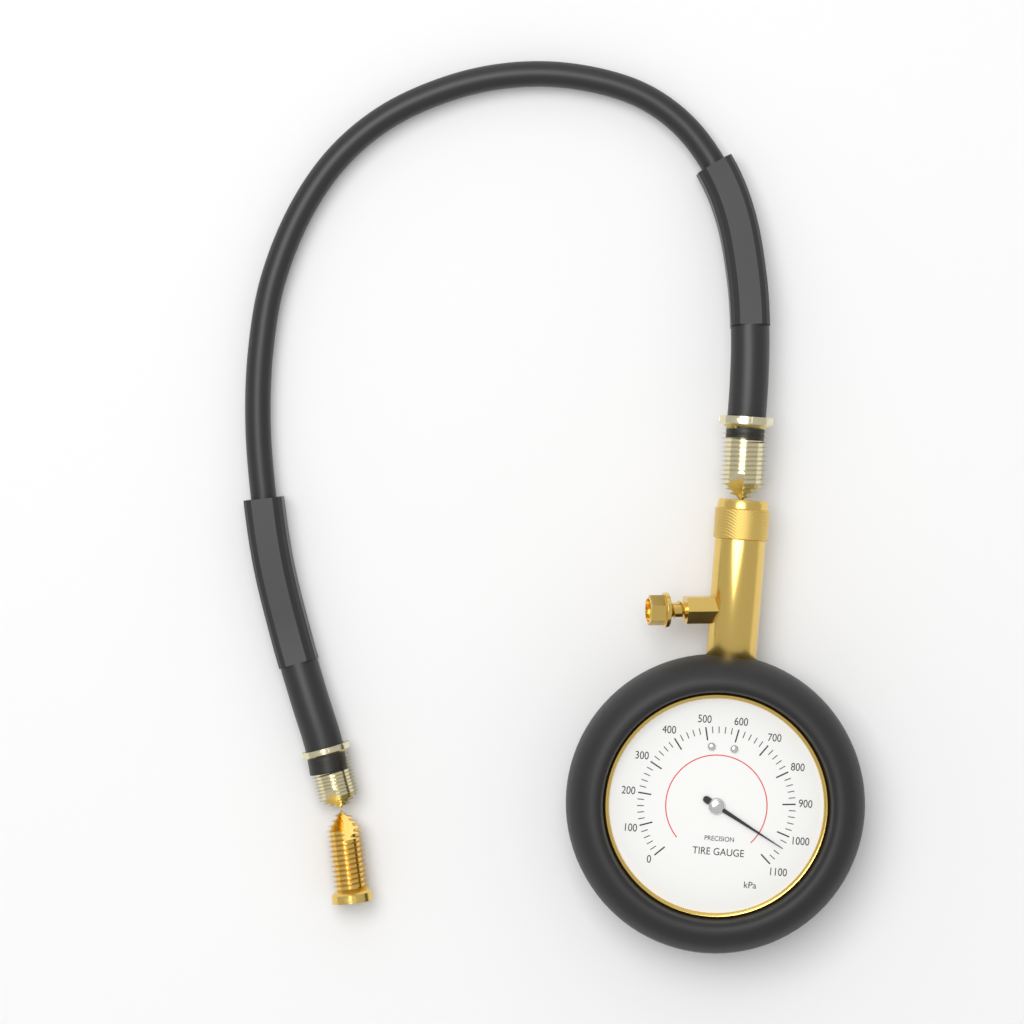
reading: 1040 kPa
